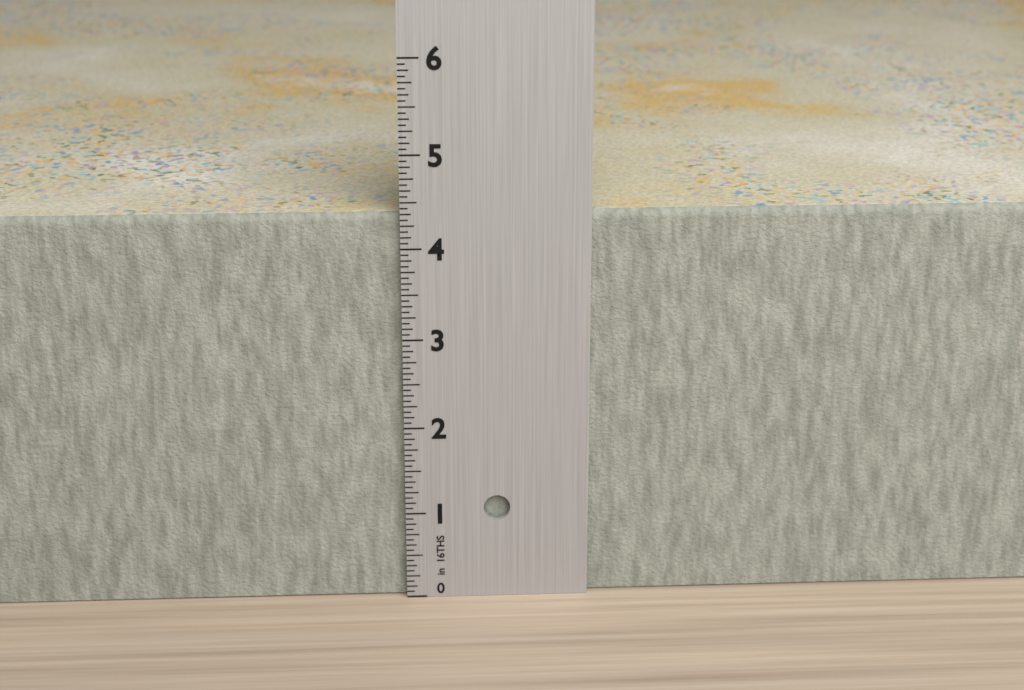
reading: 4.3750 in
